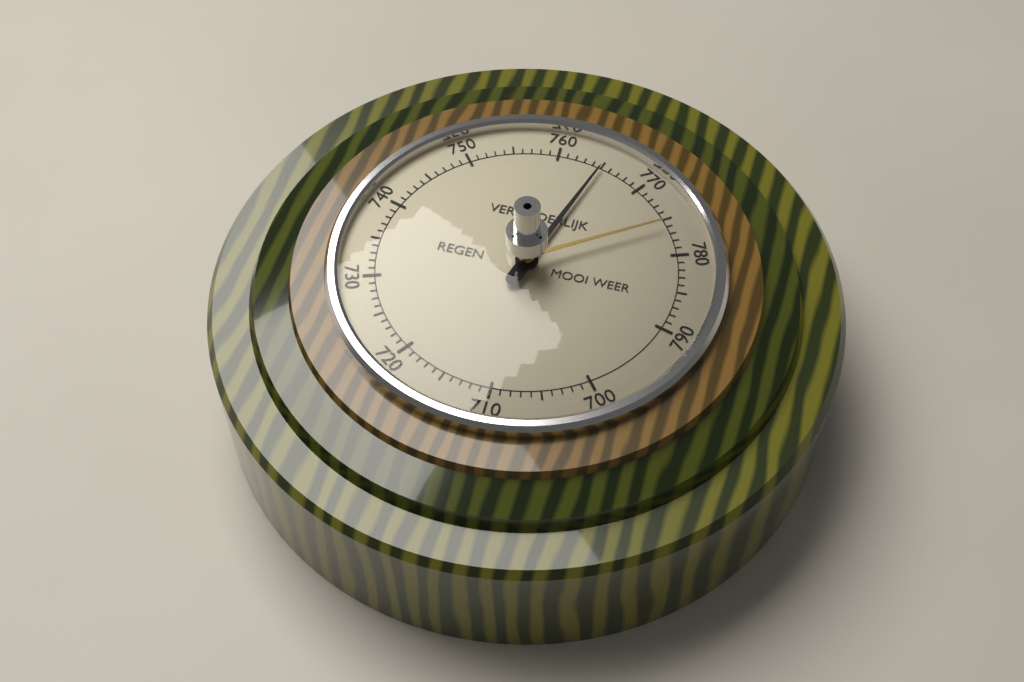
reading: 765 (no unit)
